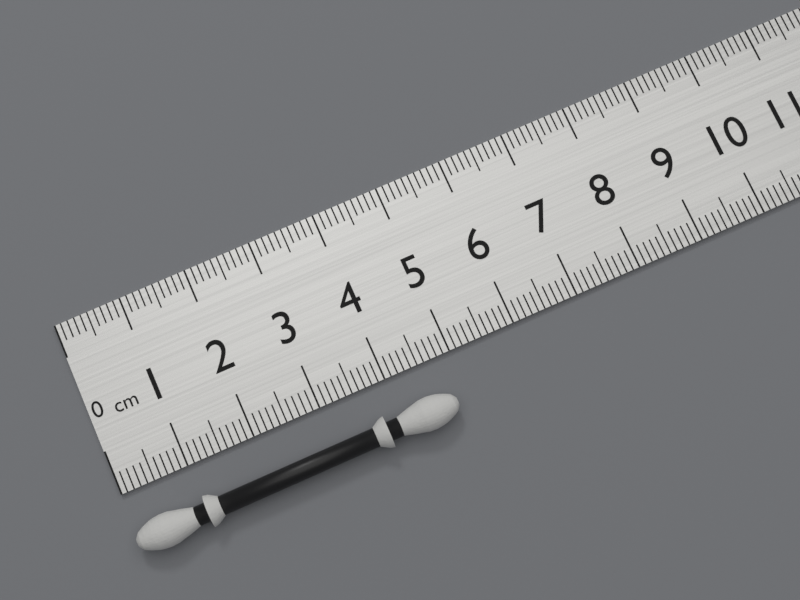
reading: 4.8 cm
